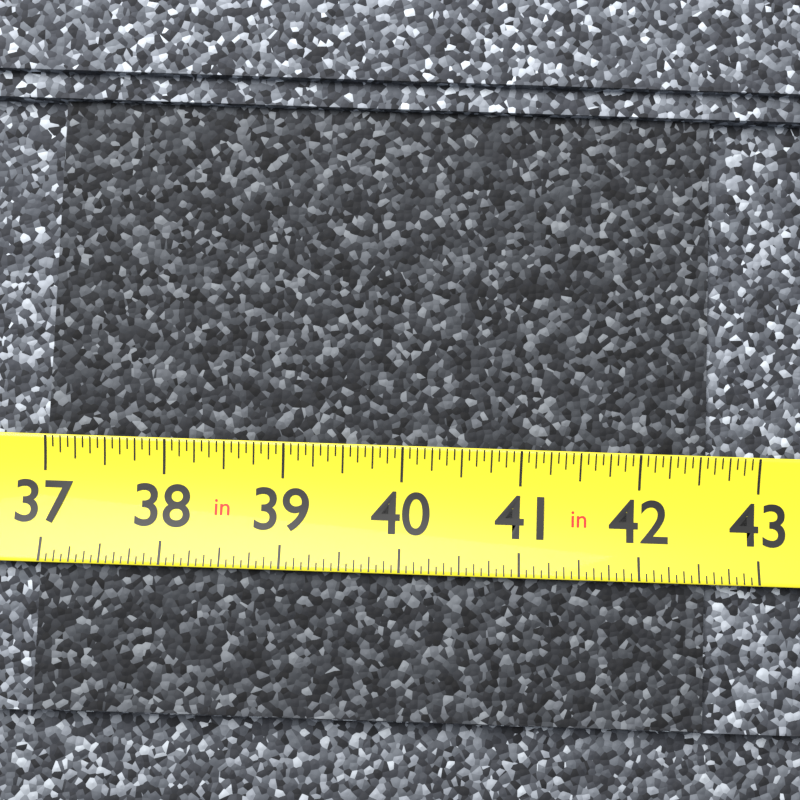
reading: 42.5625 in
